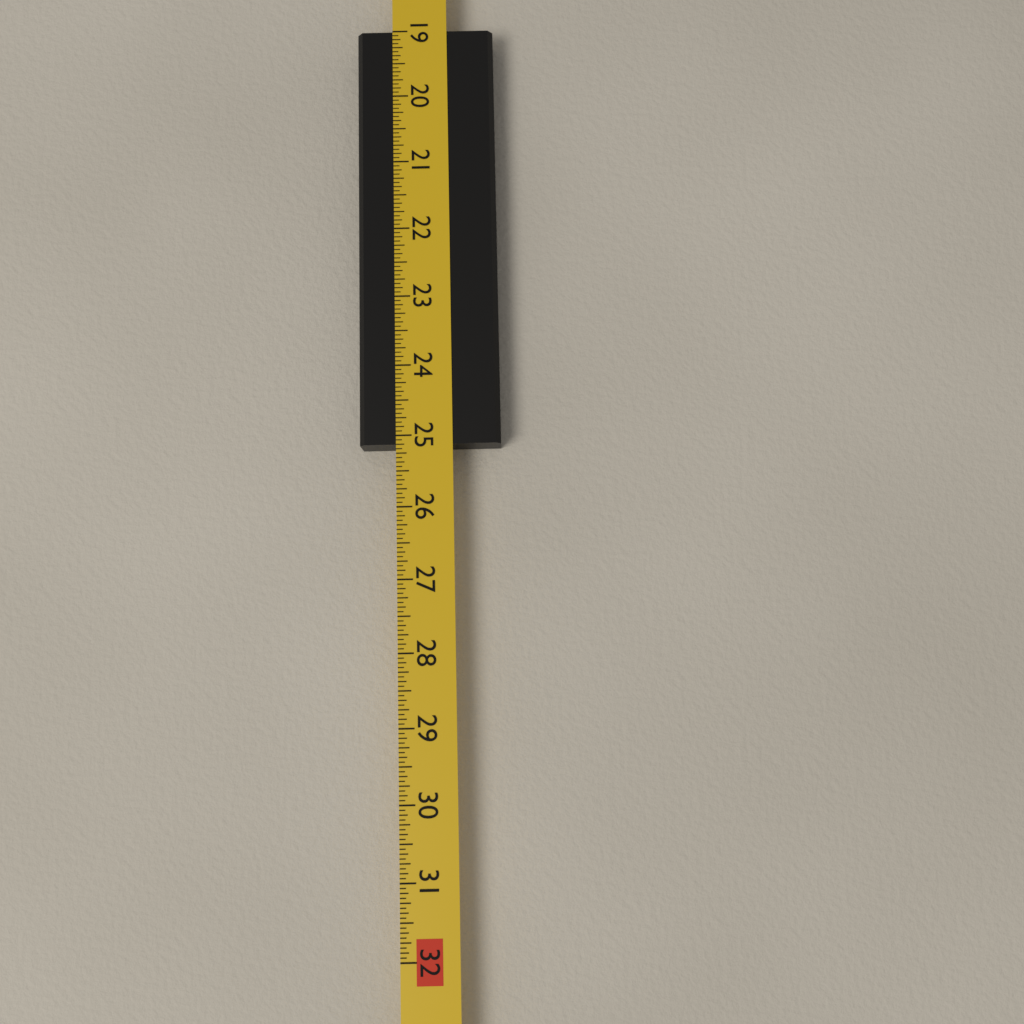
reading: 25.1250 in
